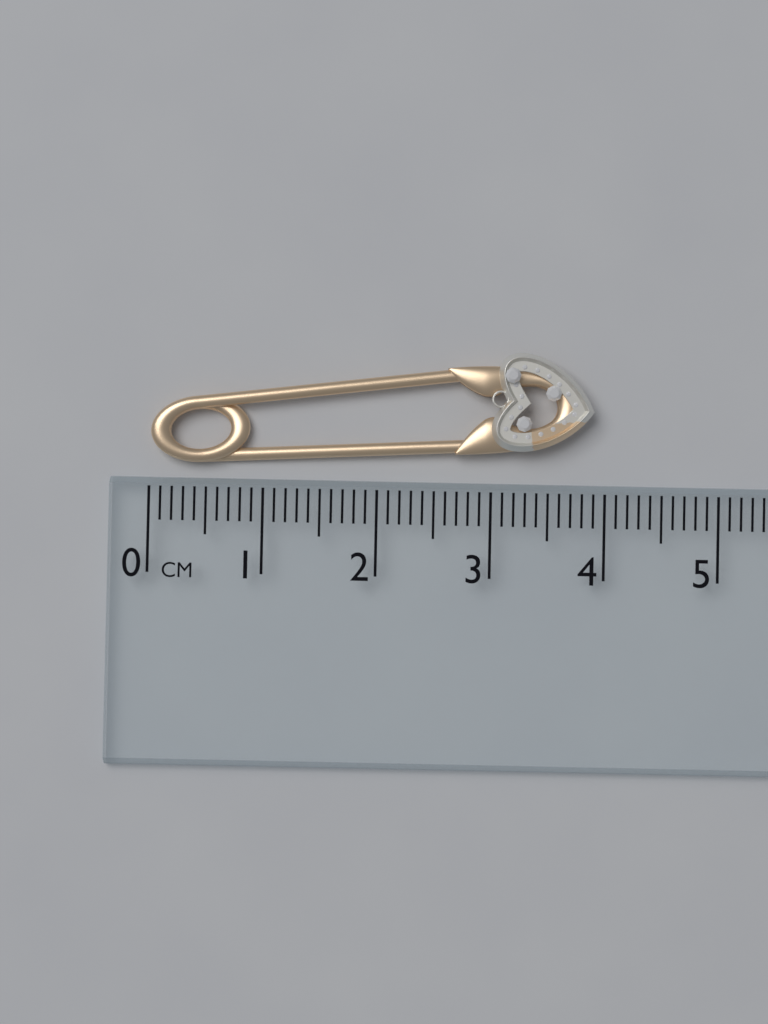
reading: 3.9 cm
